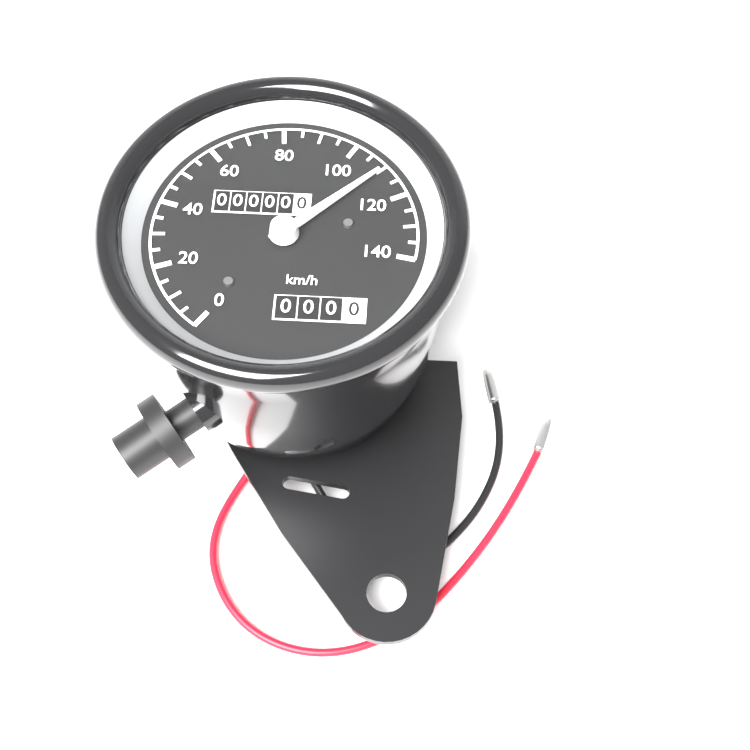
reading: 110 km/h
